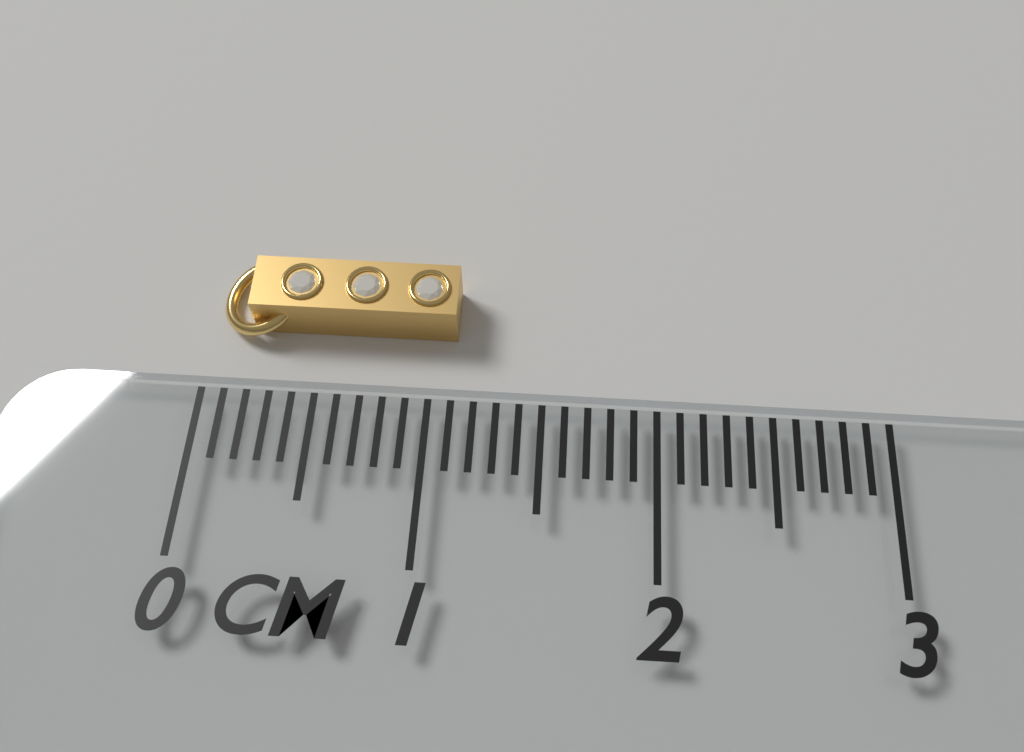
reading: 1.1 cm
